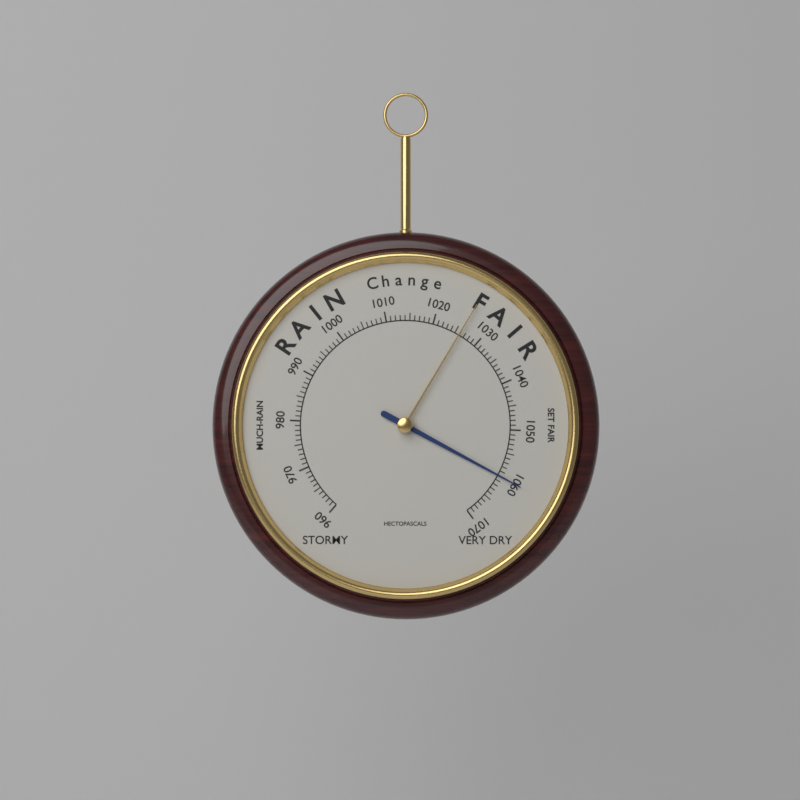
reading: 1060 hPa
